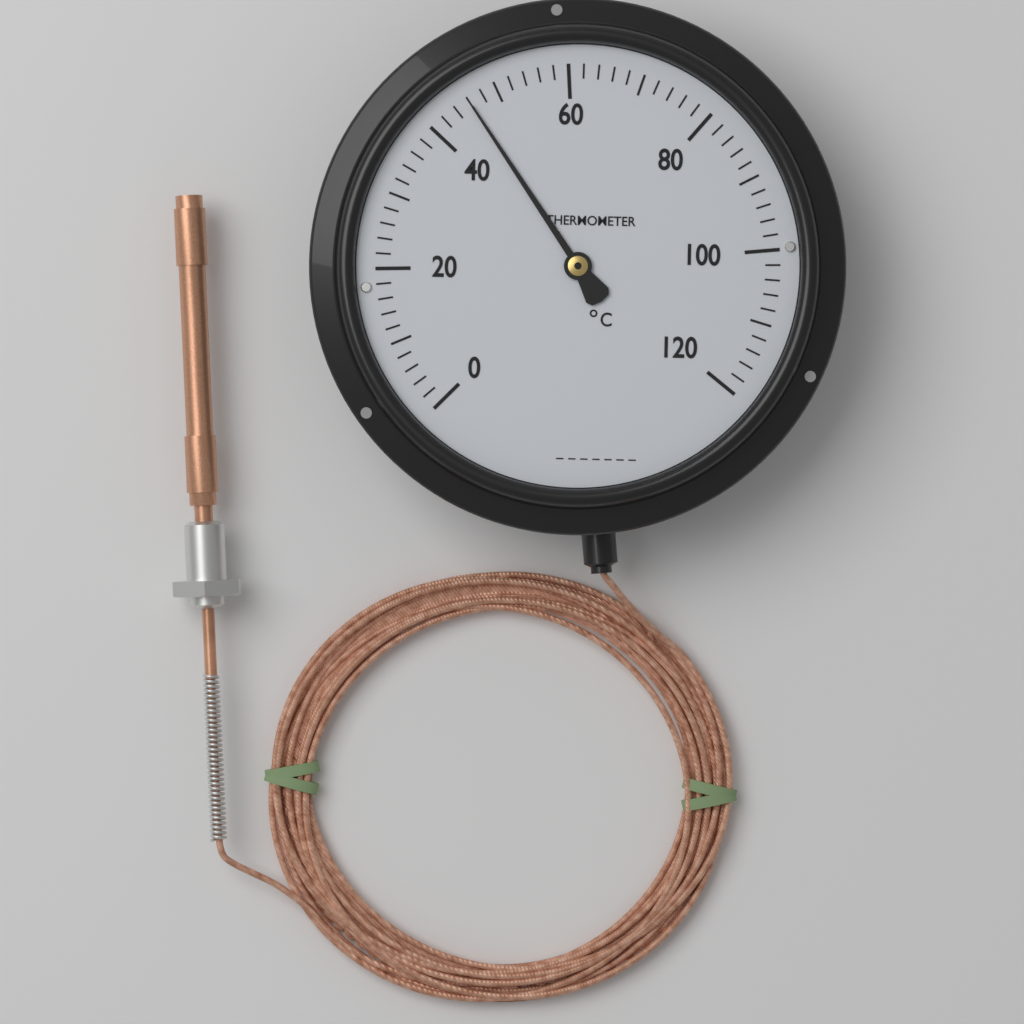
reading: 46 °C
